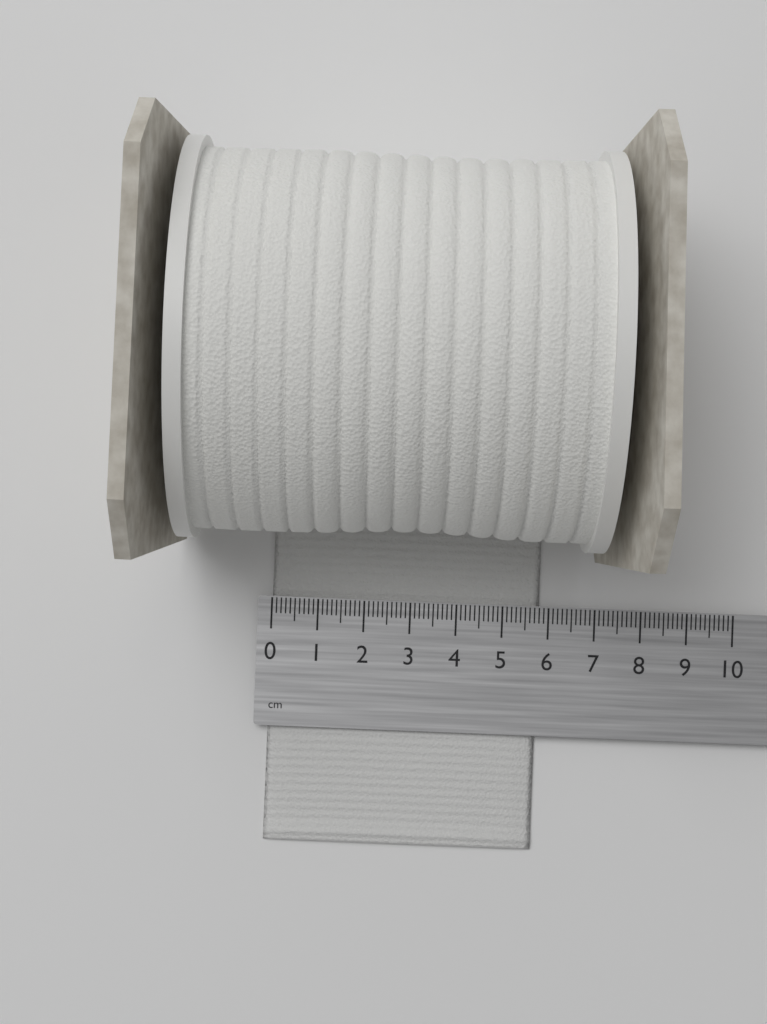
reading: 5.8 cm
